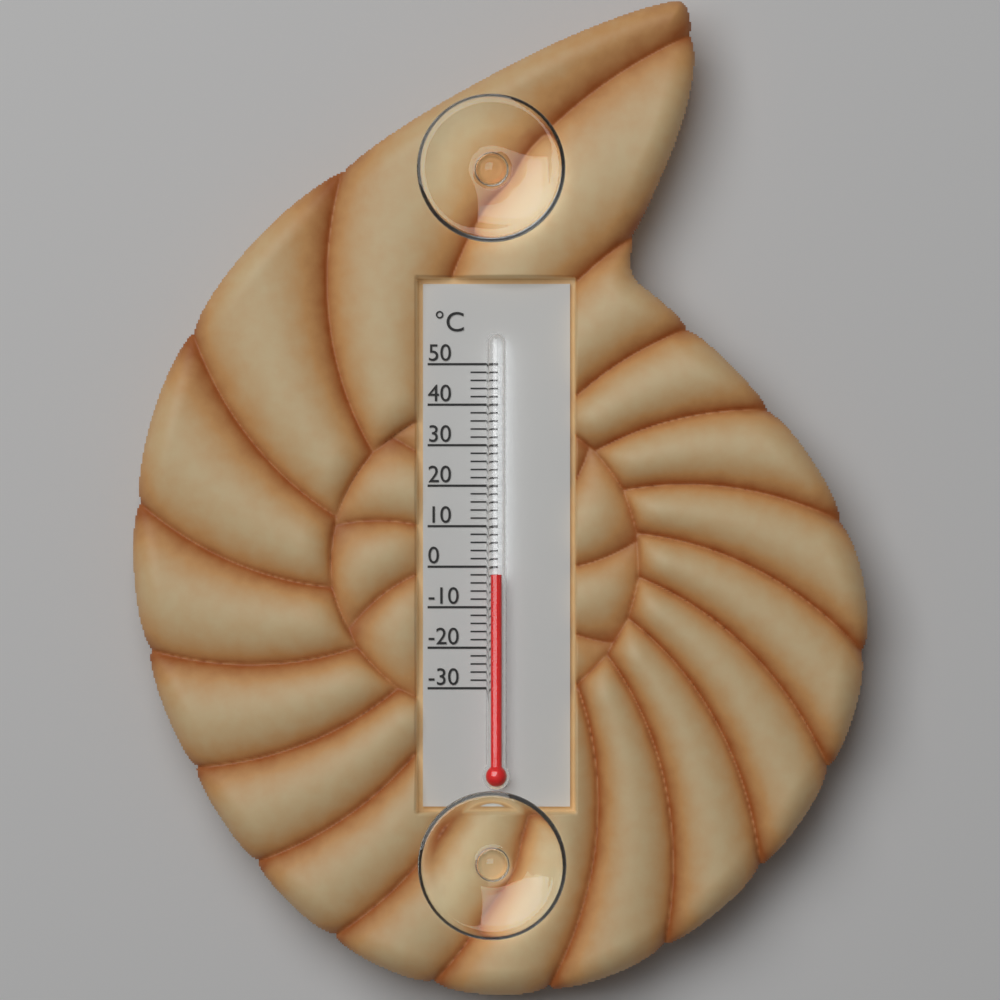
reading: -2 °C
